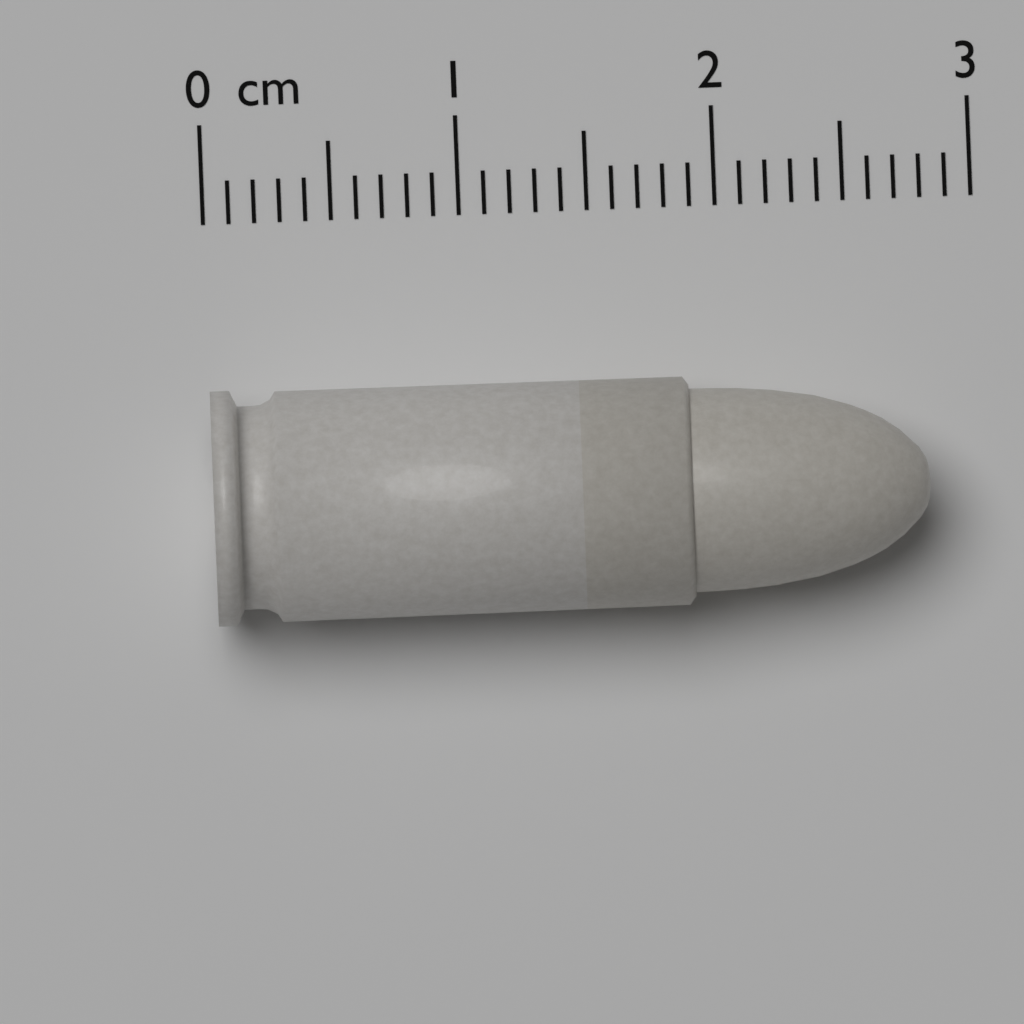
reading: 2.8 cm
